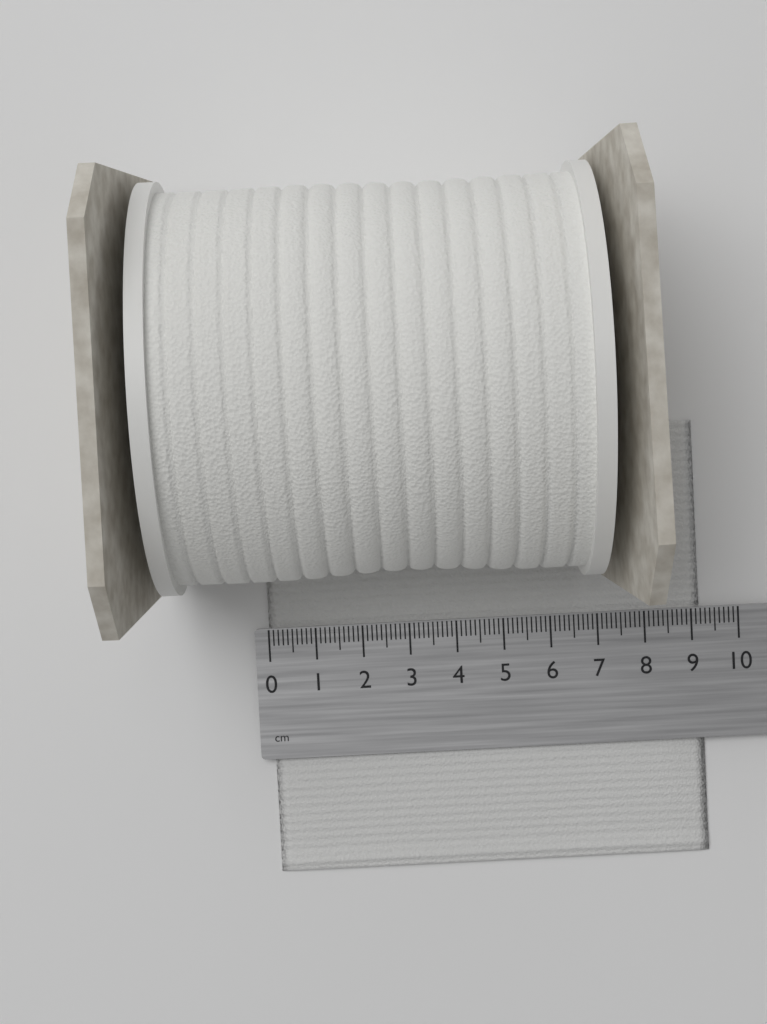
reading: 9.2 cm
